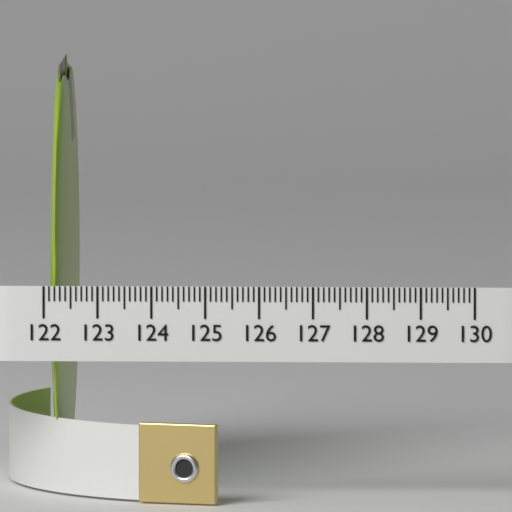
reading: 122.4 (no unit)
